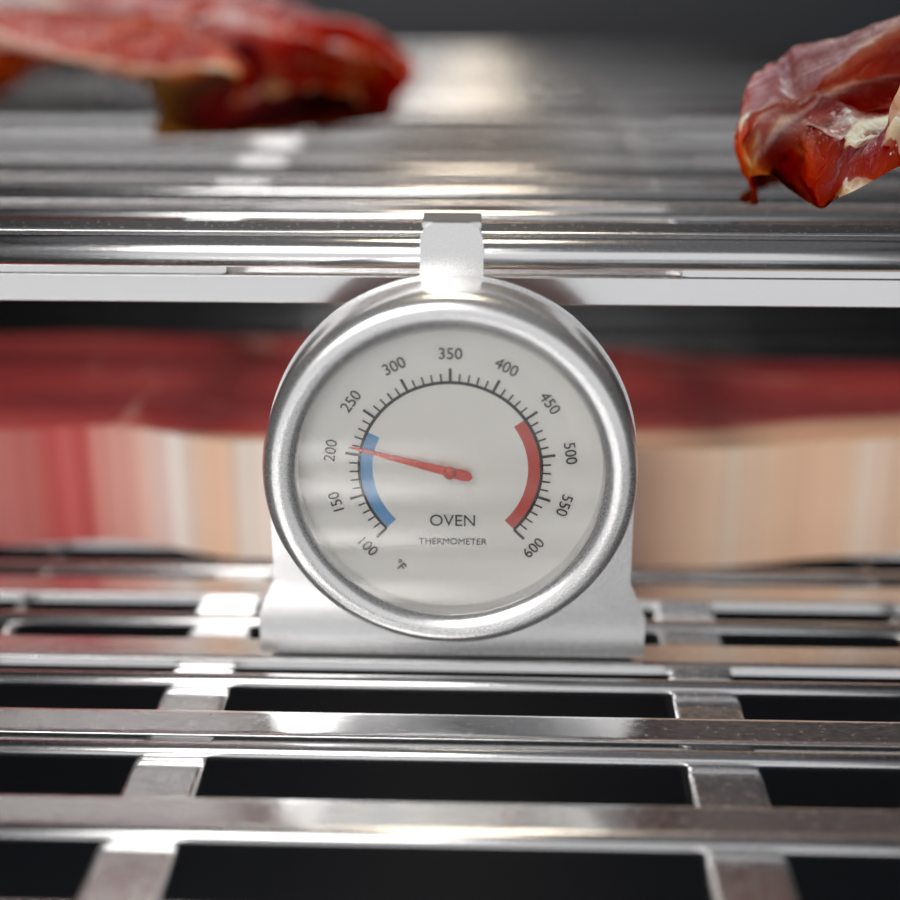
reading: 210 °F
